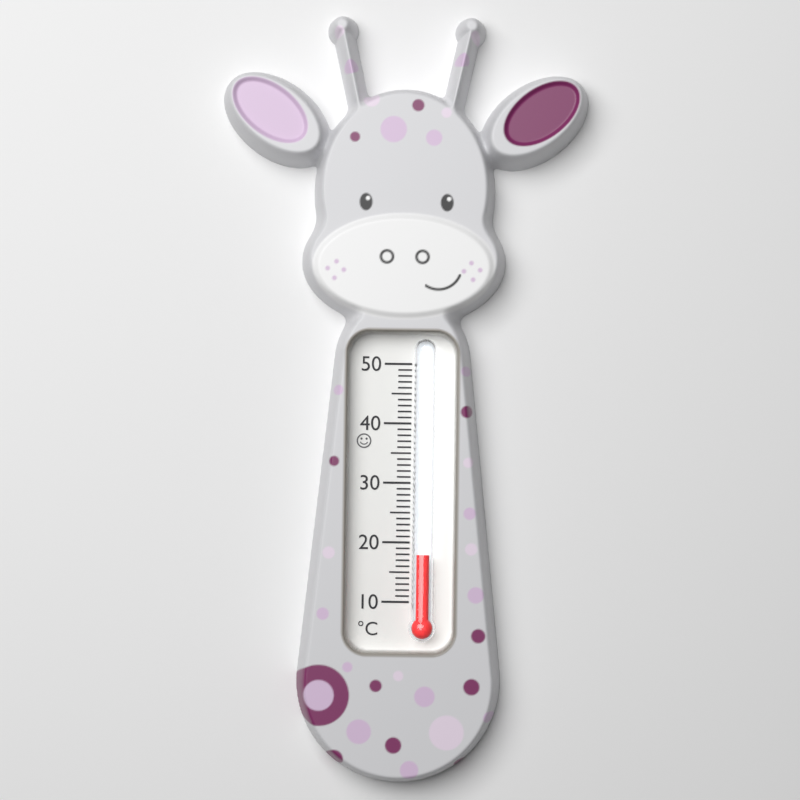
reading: 18 °C
